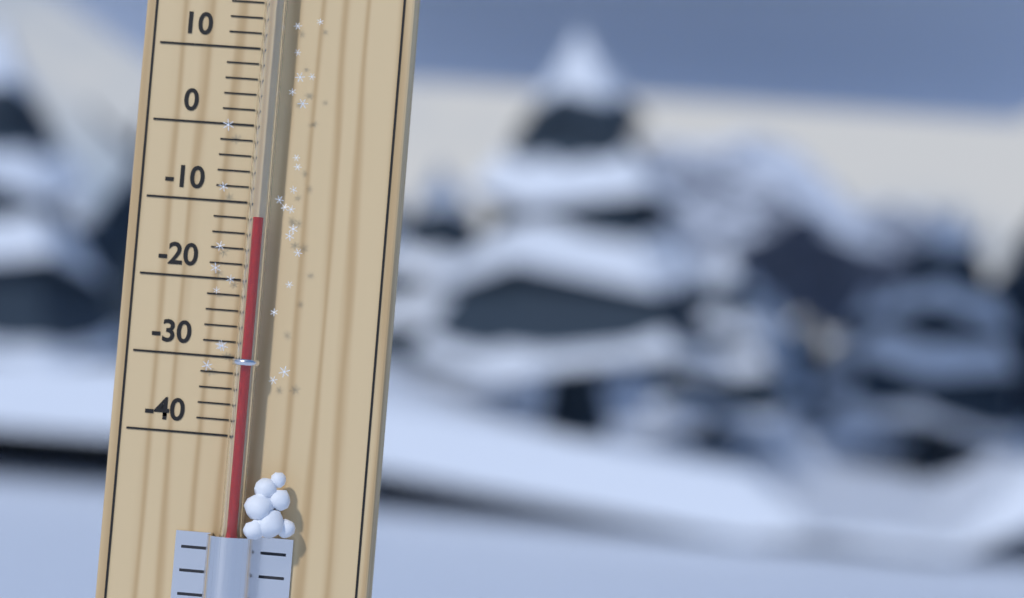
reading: -12 °C
